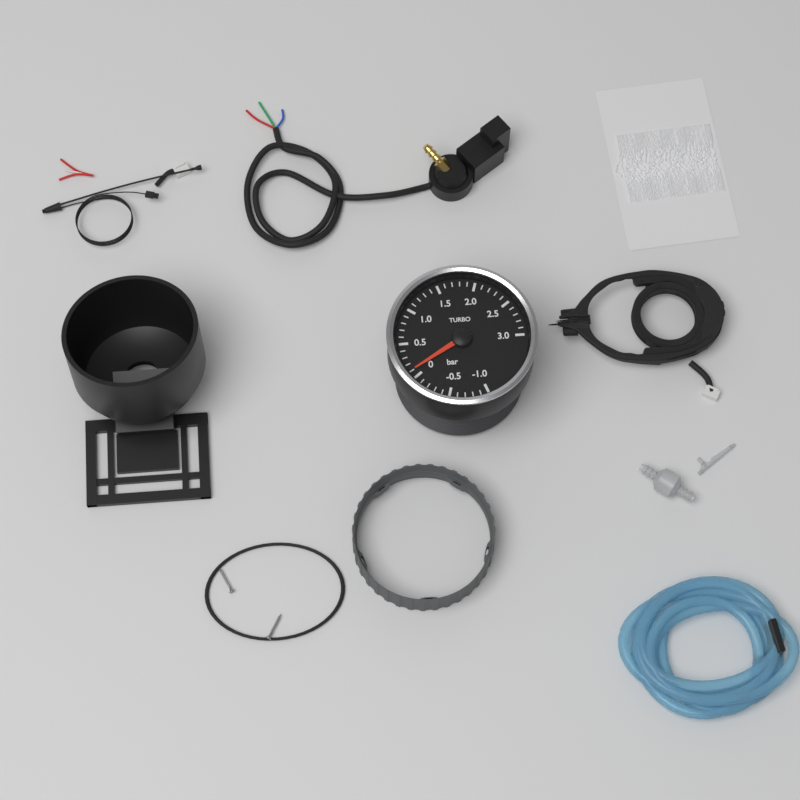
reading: 0.1 bar
